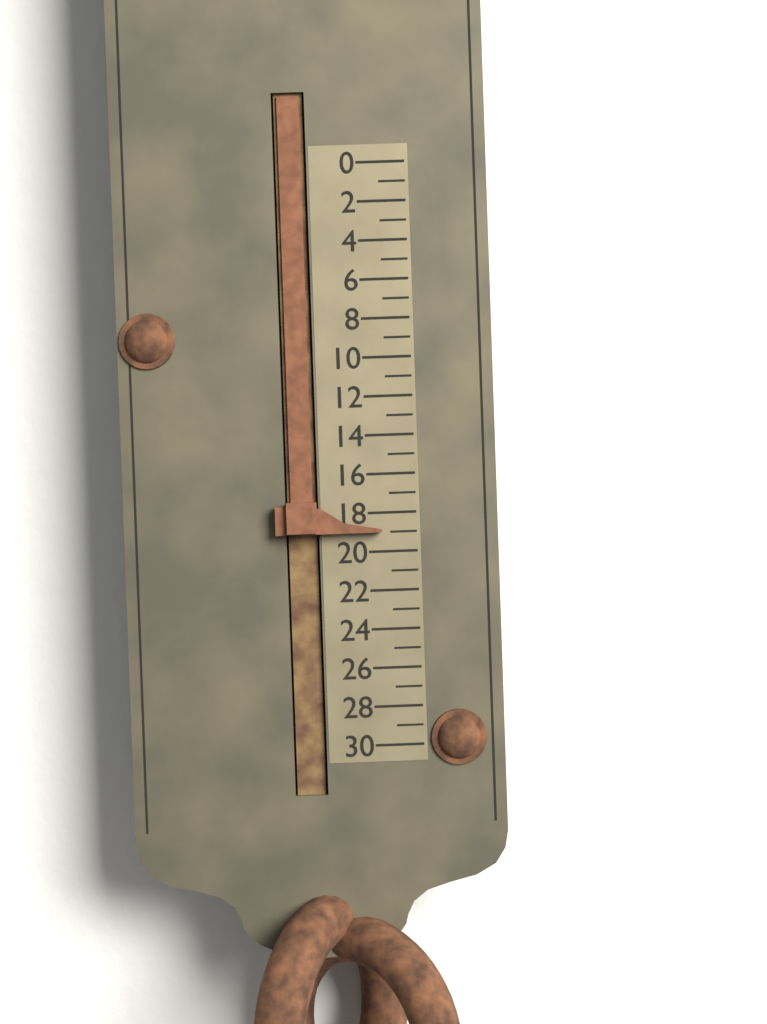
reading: 19 (no unit)
